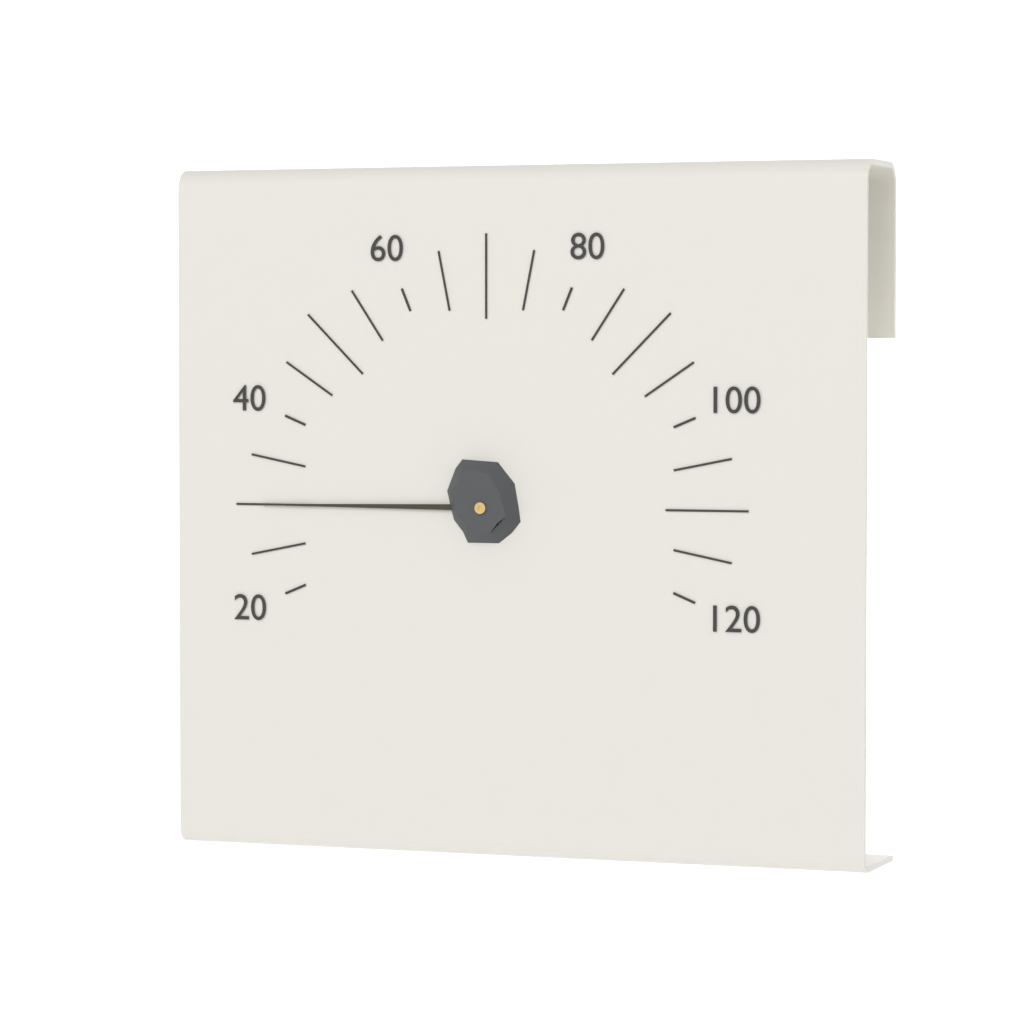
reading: 30 (no unit)
